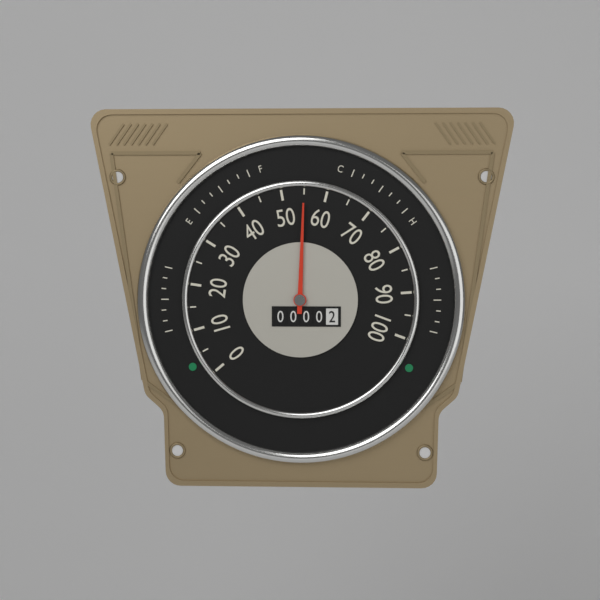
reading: 55 (no unit)
